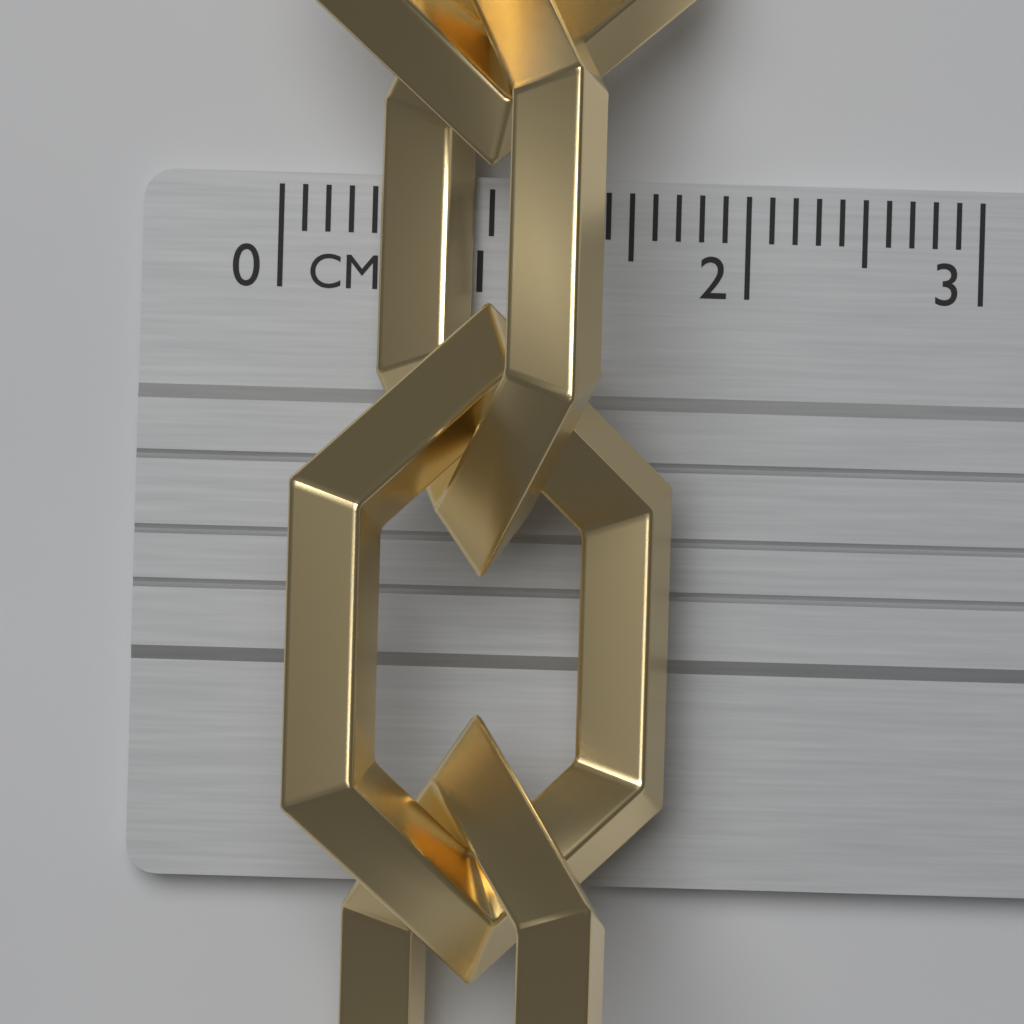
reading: 1.8 cm
